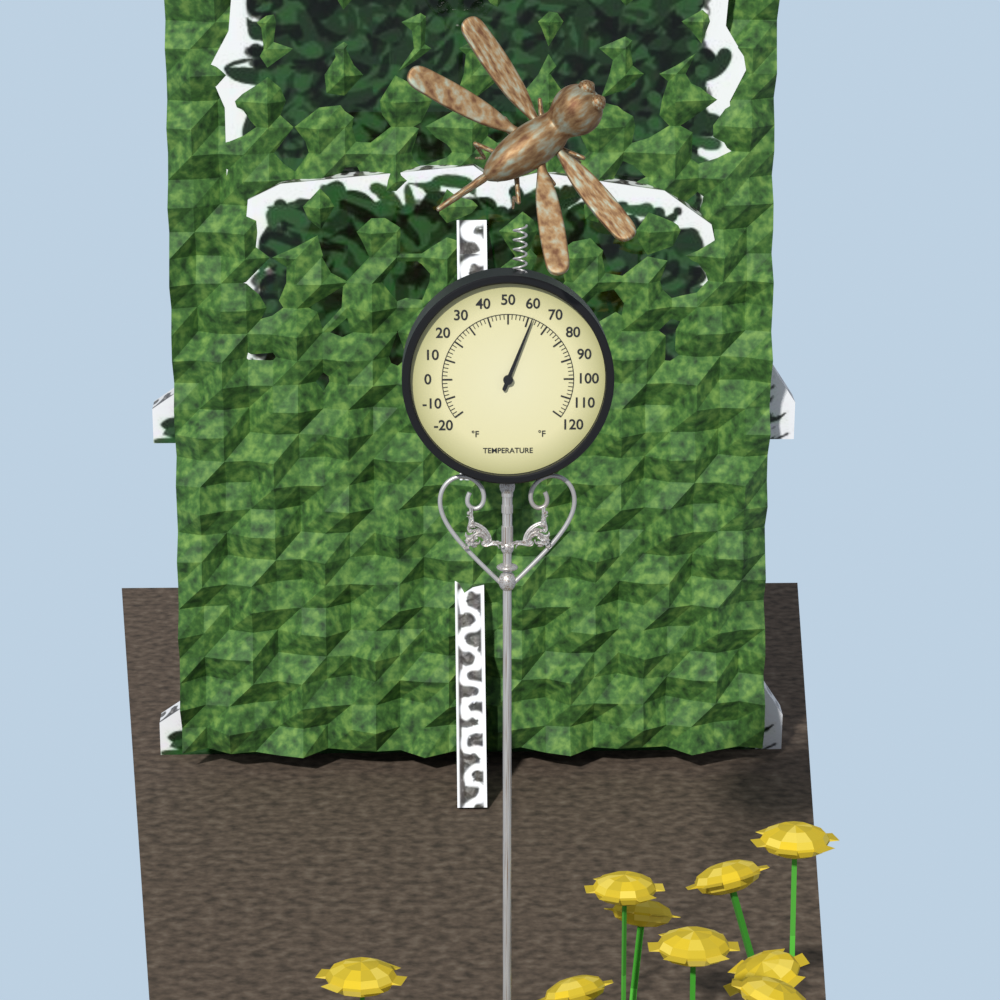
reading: 62 °F
